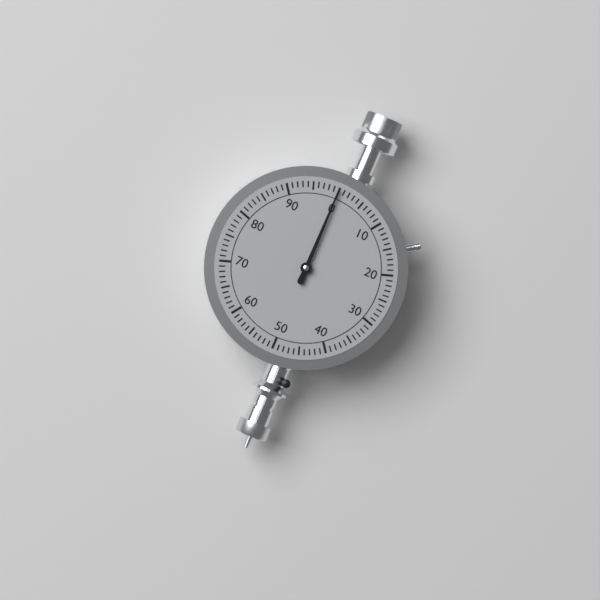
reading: 0 (no unit)
